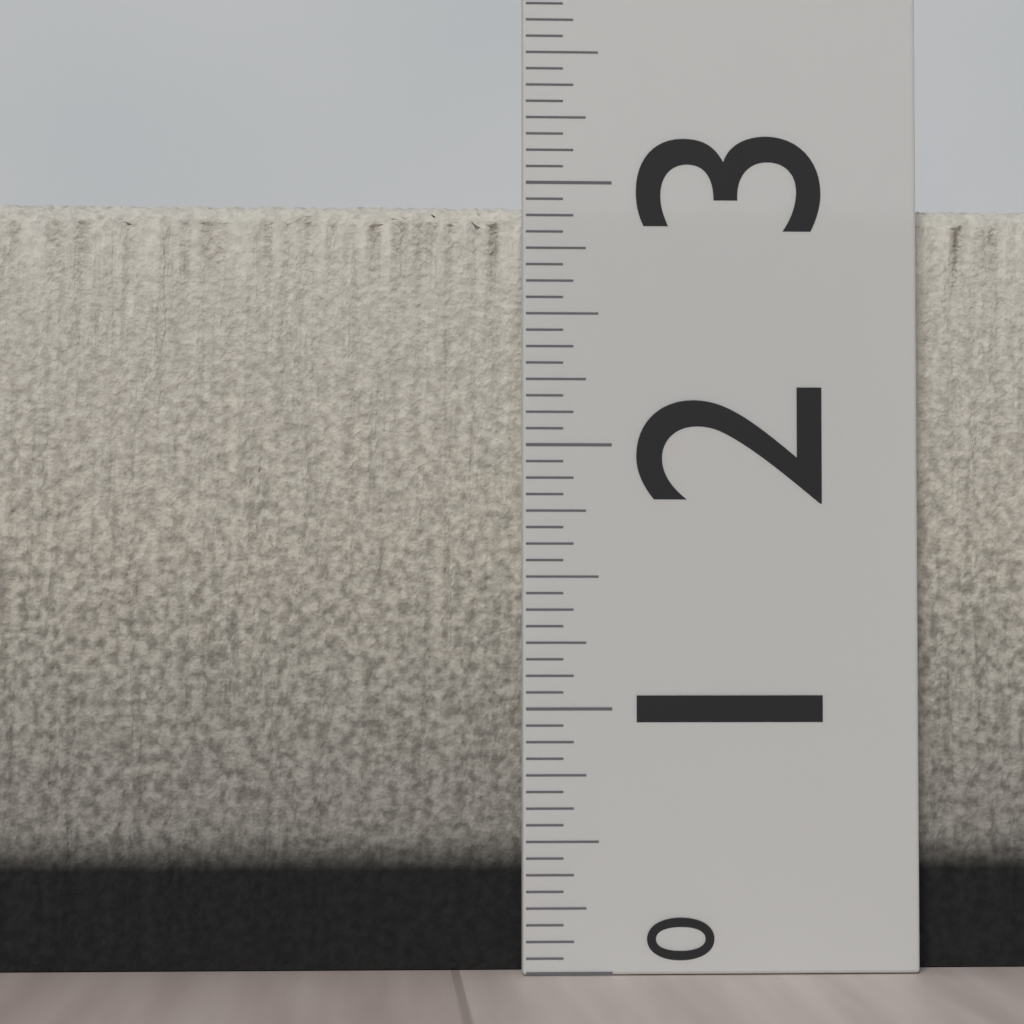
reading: 2.9375 (no unit)
